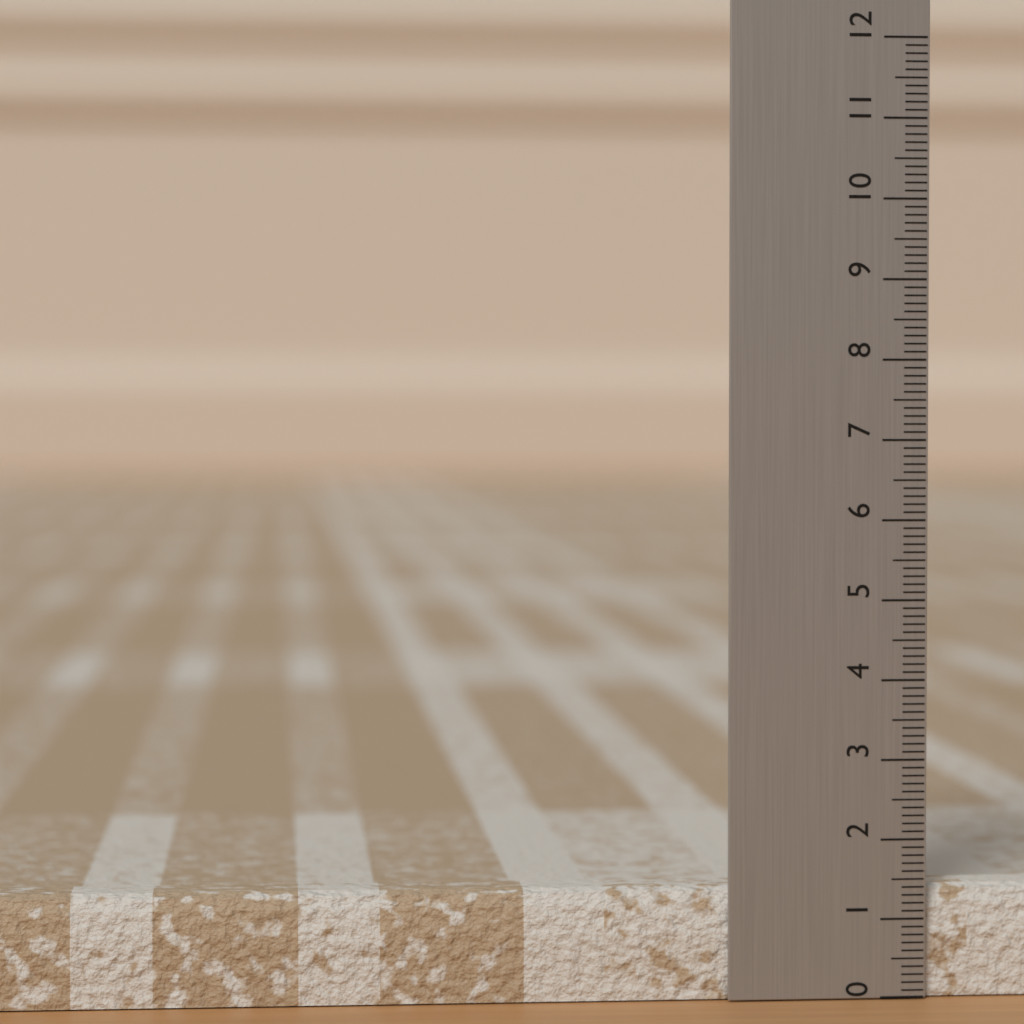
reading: 1.4 (no unit)
